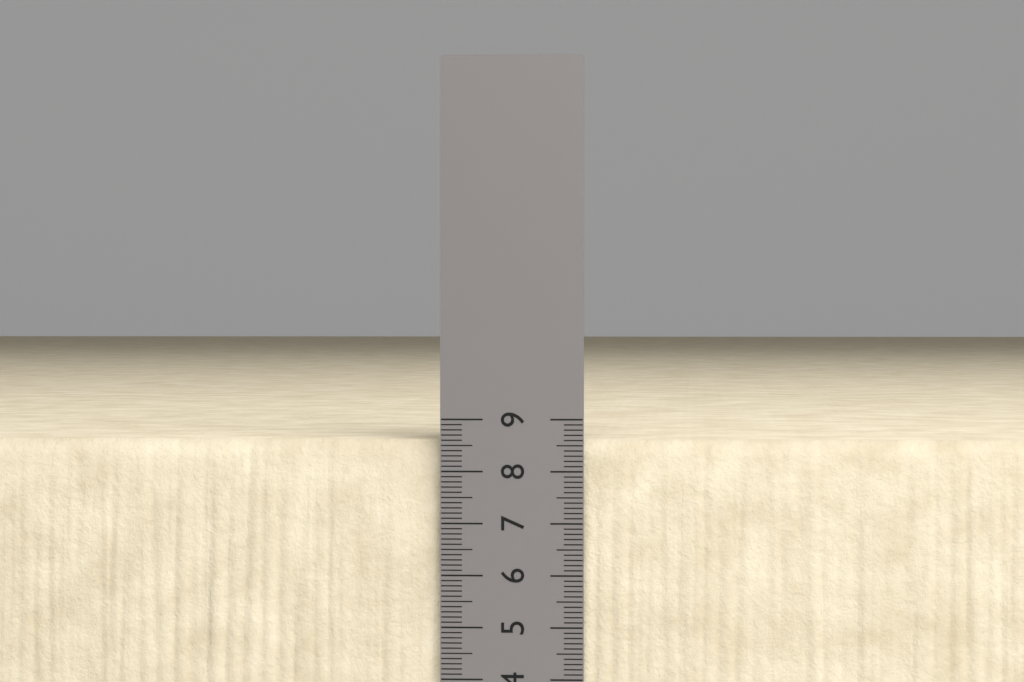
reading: 8.6 cm
